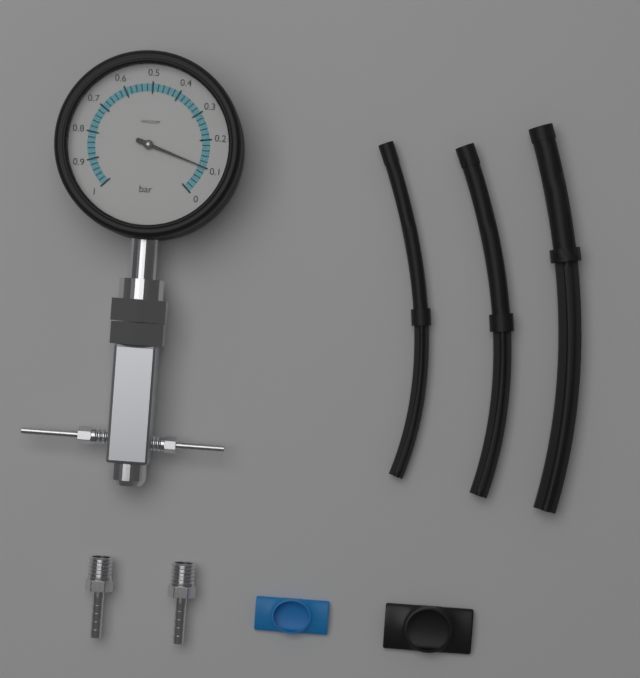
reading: 0.10 bar
